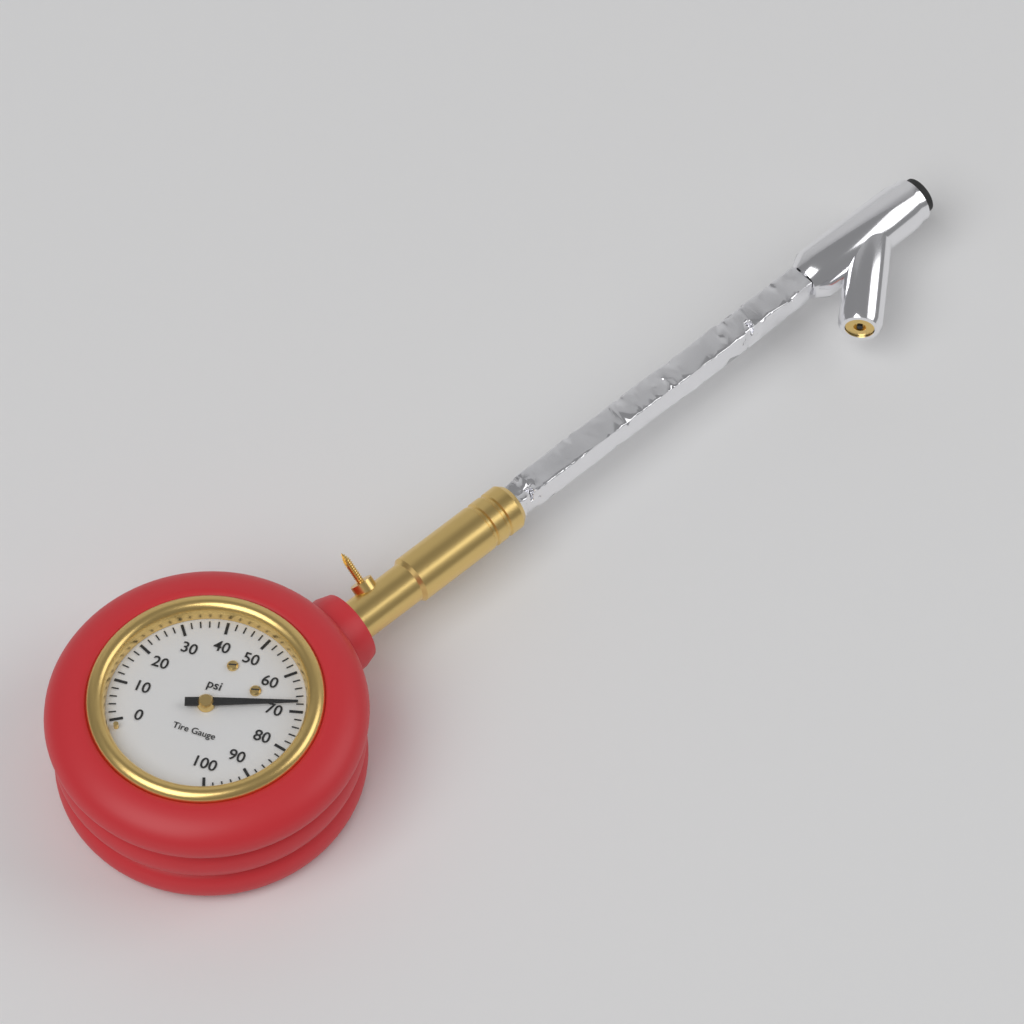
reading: 68 psi
